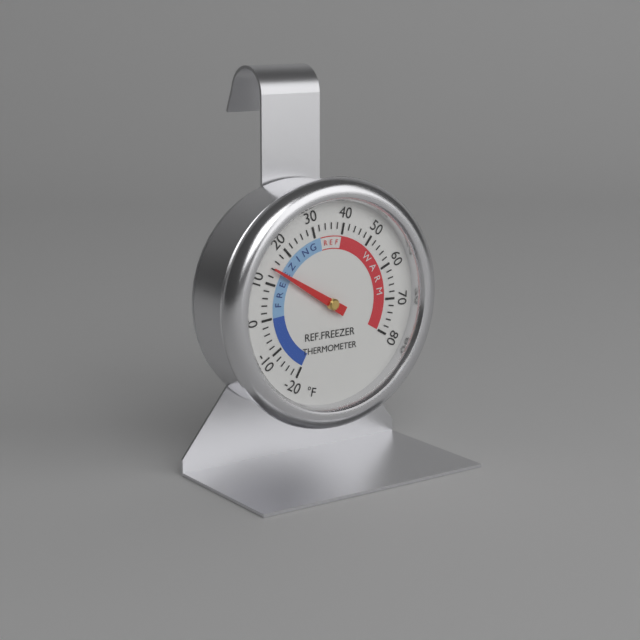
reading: 14 °F
